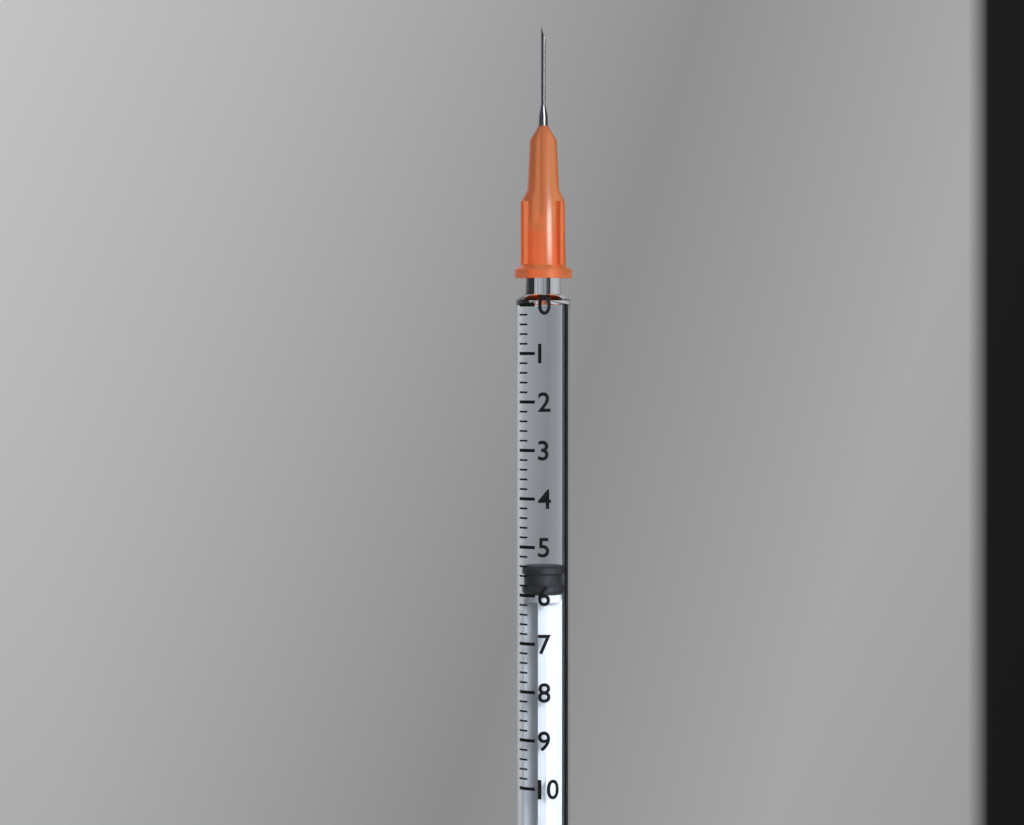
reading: 5.4 (no unit)
